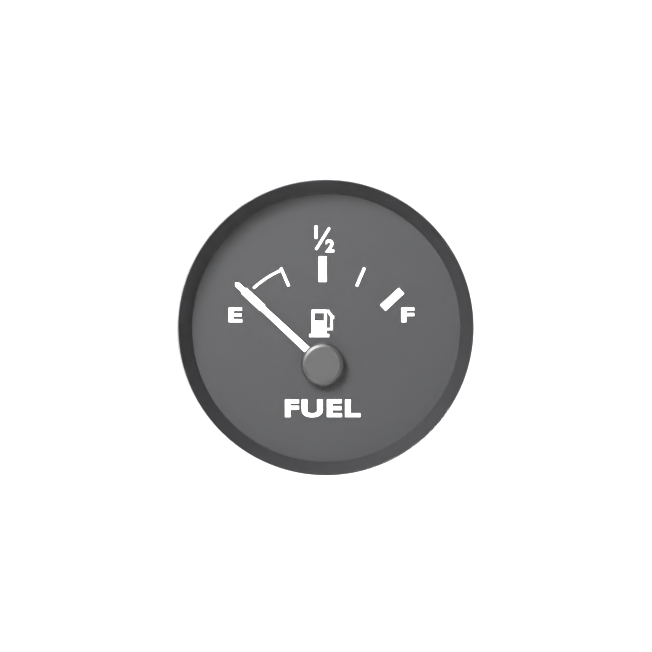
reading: 0.00 (no unit)
